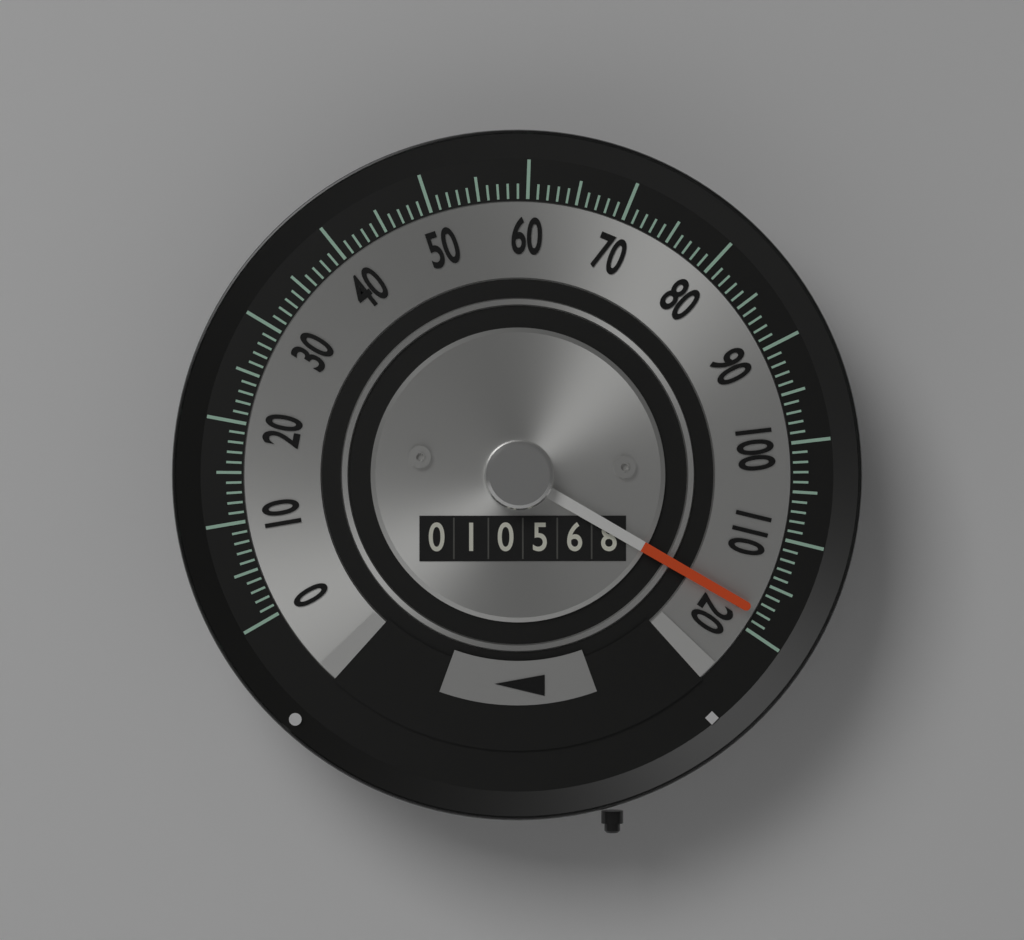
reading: 118 (no unit)
